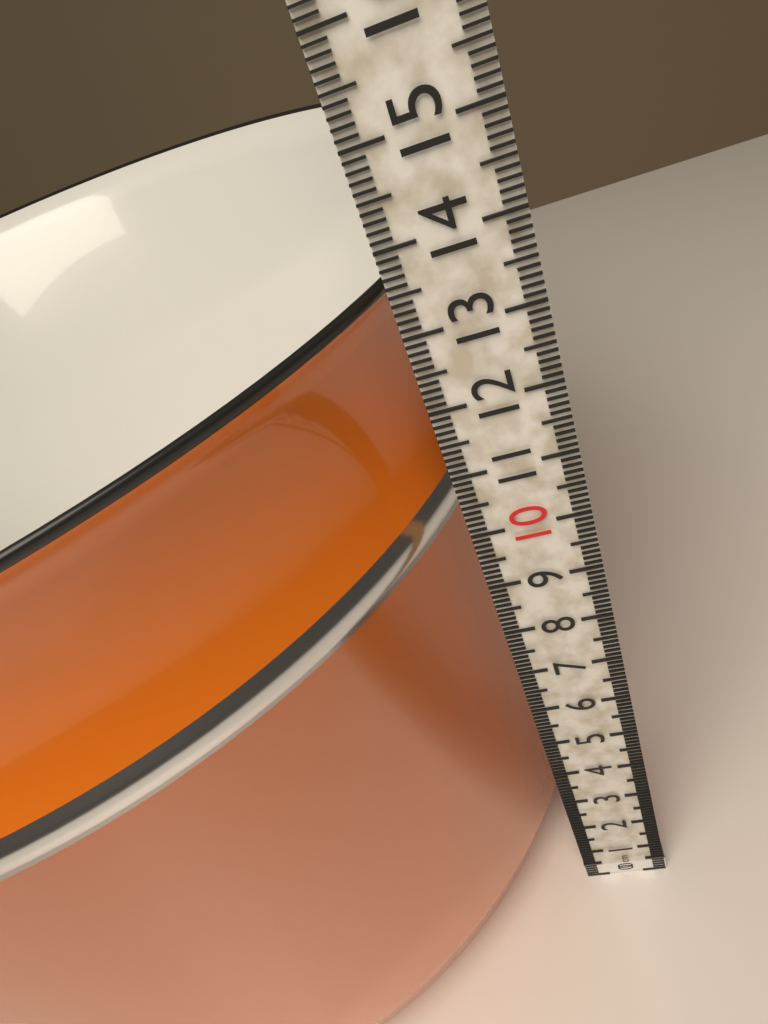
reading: 13.6 cm
